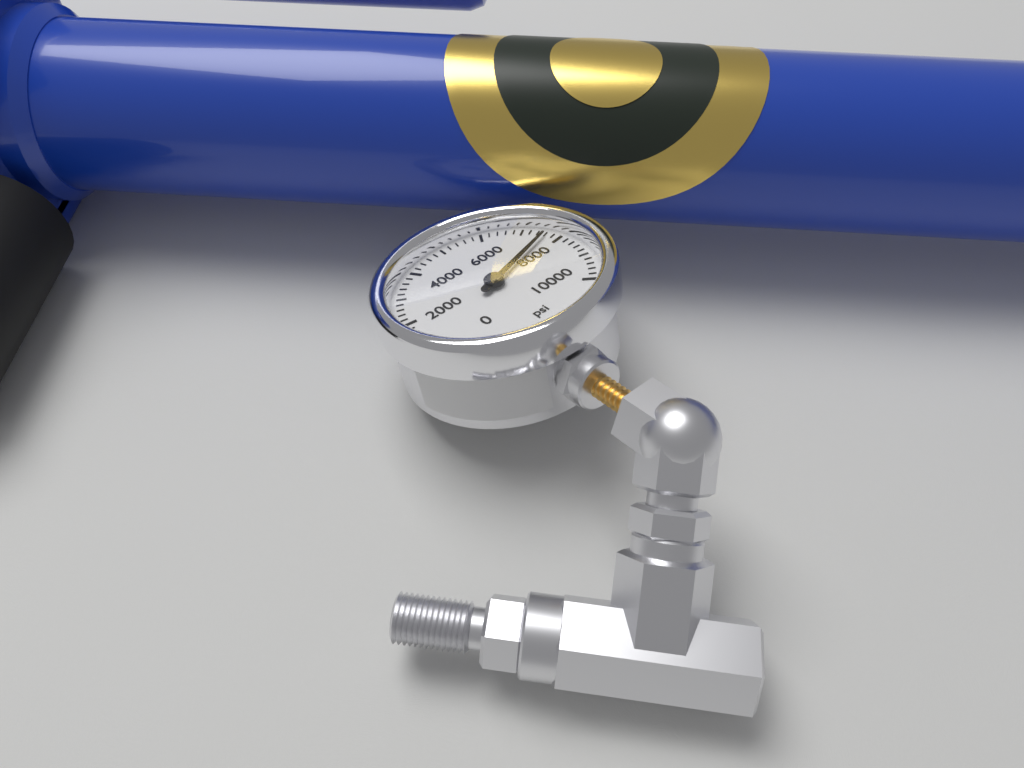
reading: 7600 psi
